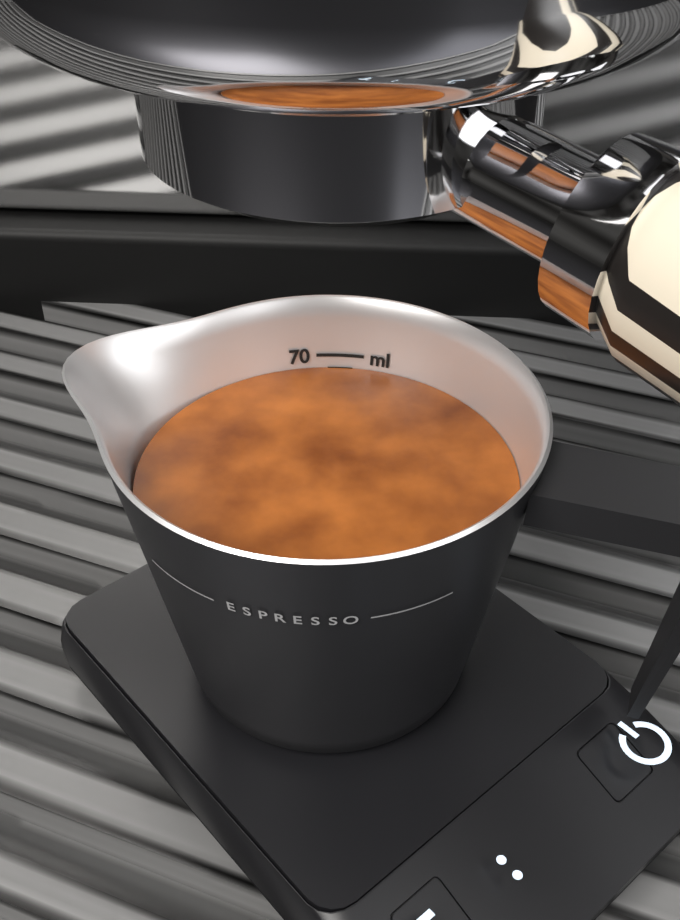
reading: 65 ml
